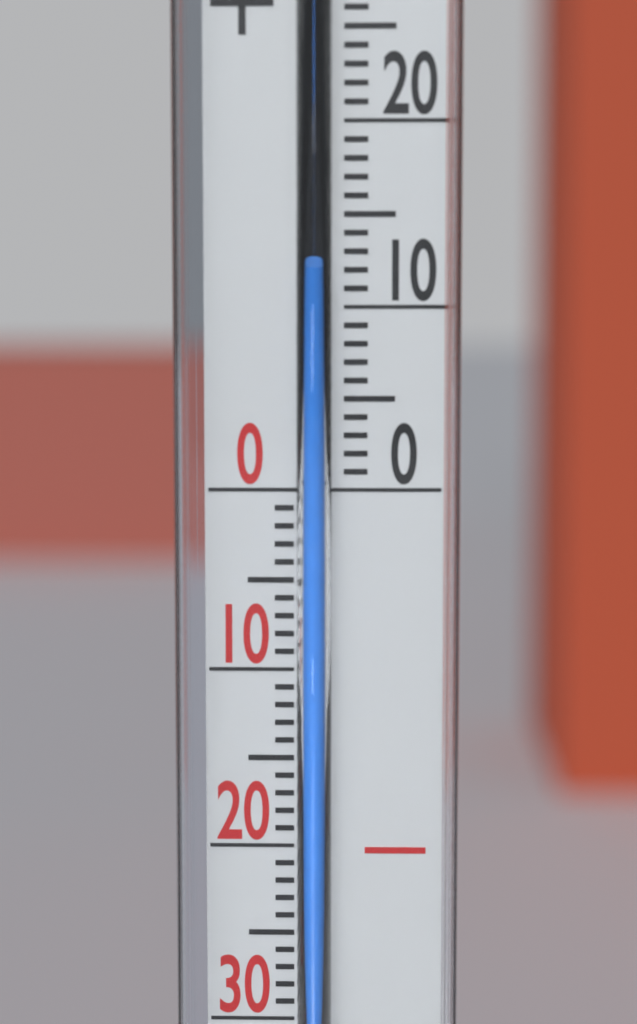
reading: 12 °C
